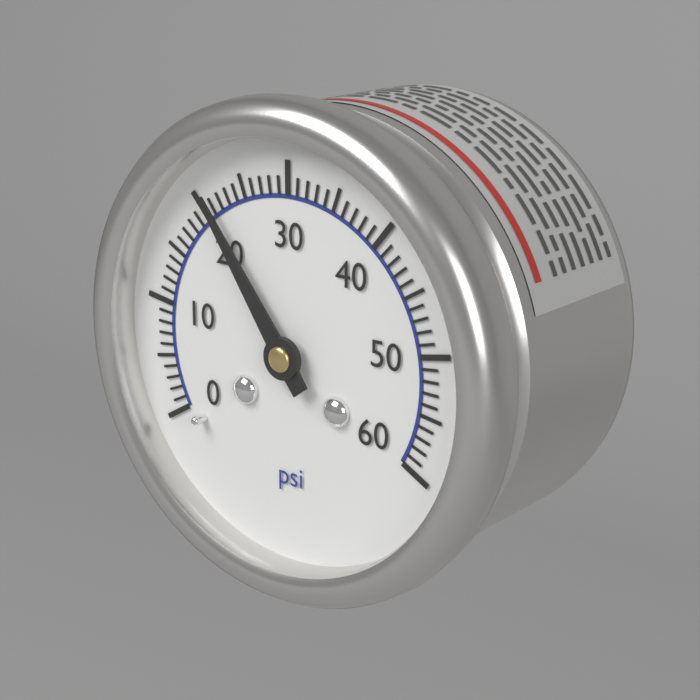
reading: 21 psi
